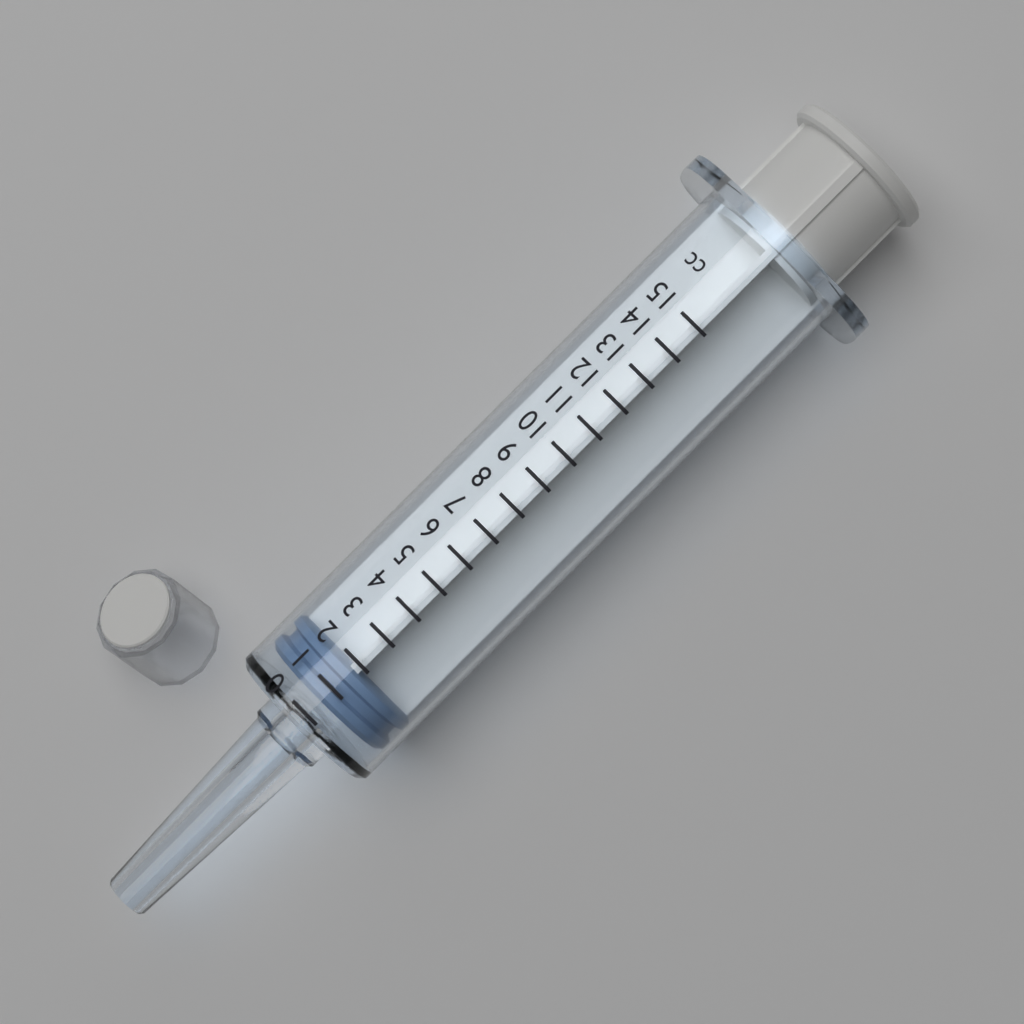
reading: 0.5 cc
